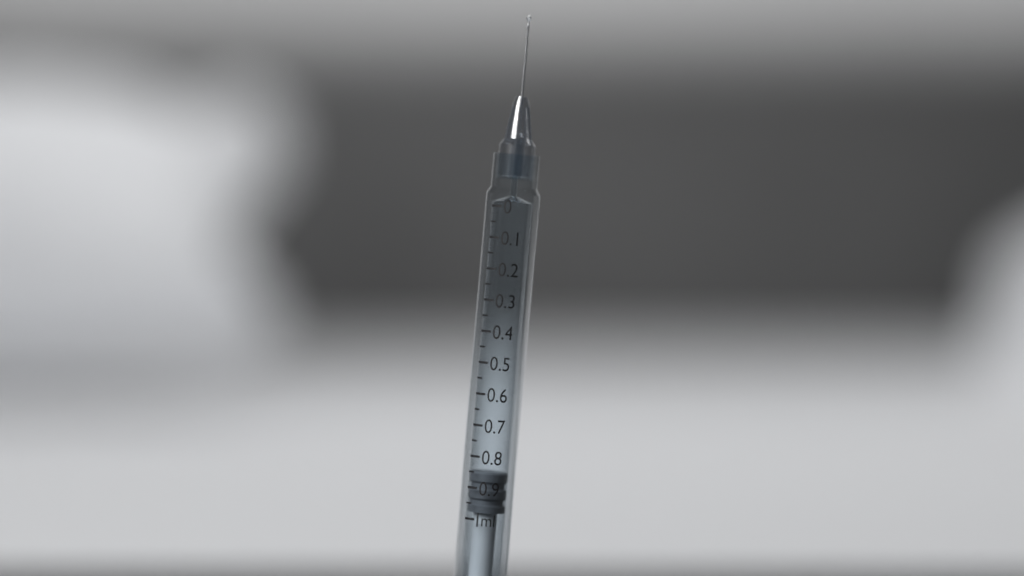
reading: 0.85 ml
